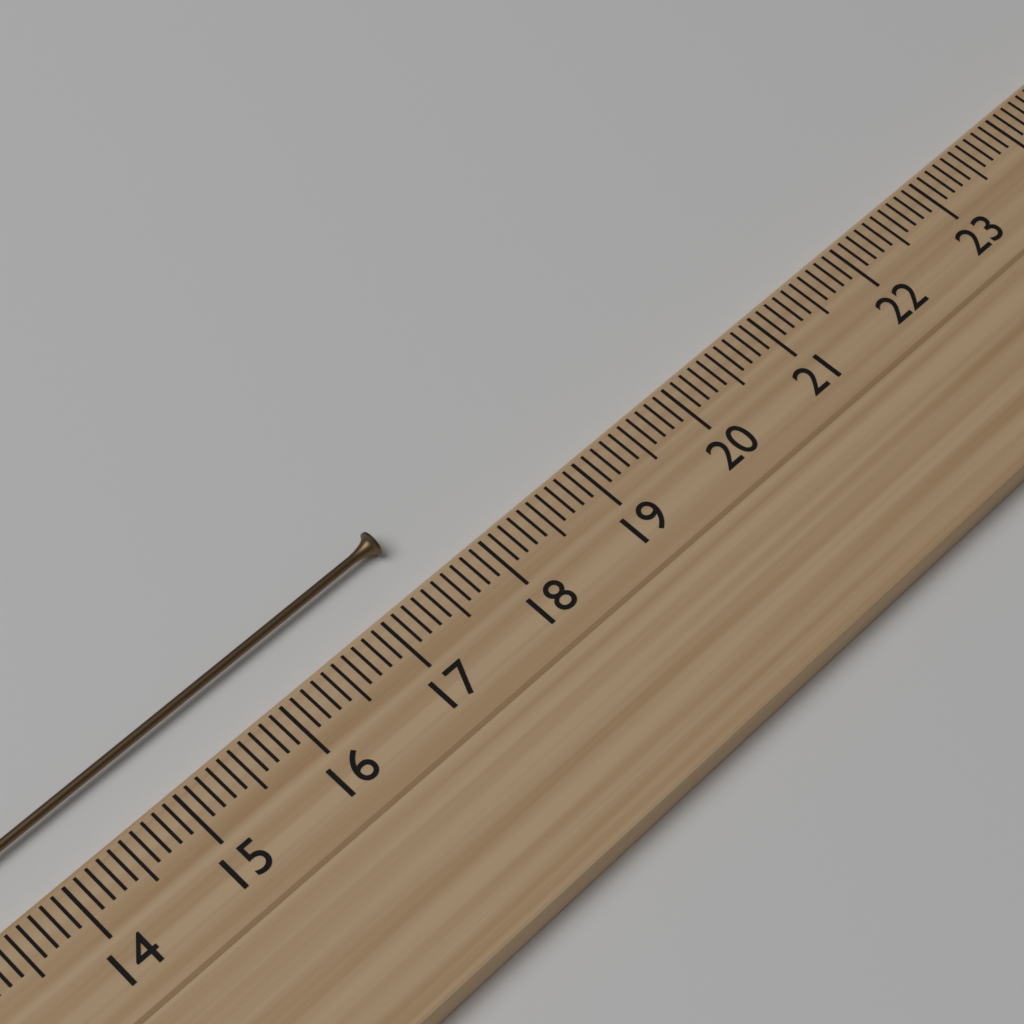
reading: 17.5 cm
